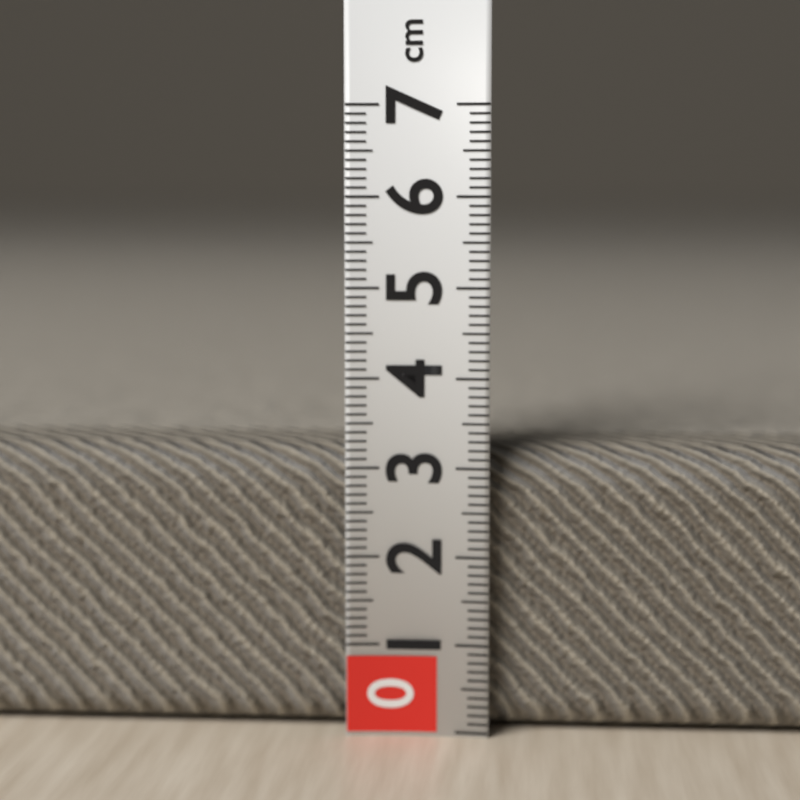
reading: 3.2 cm
